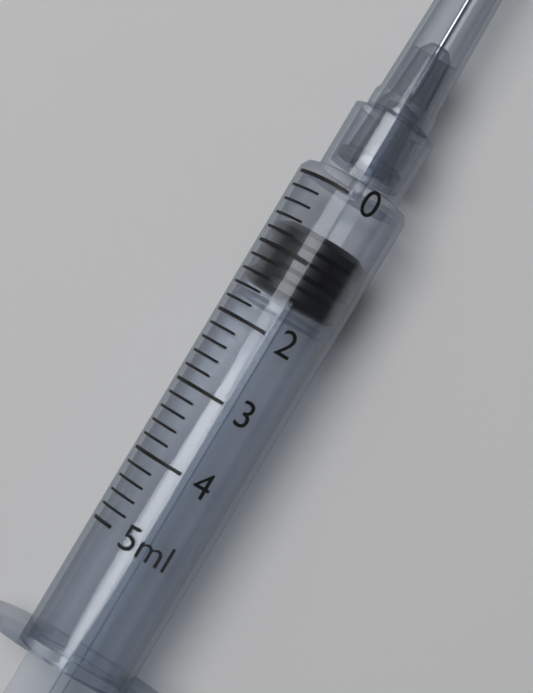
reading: 0.6 ml
